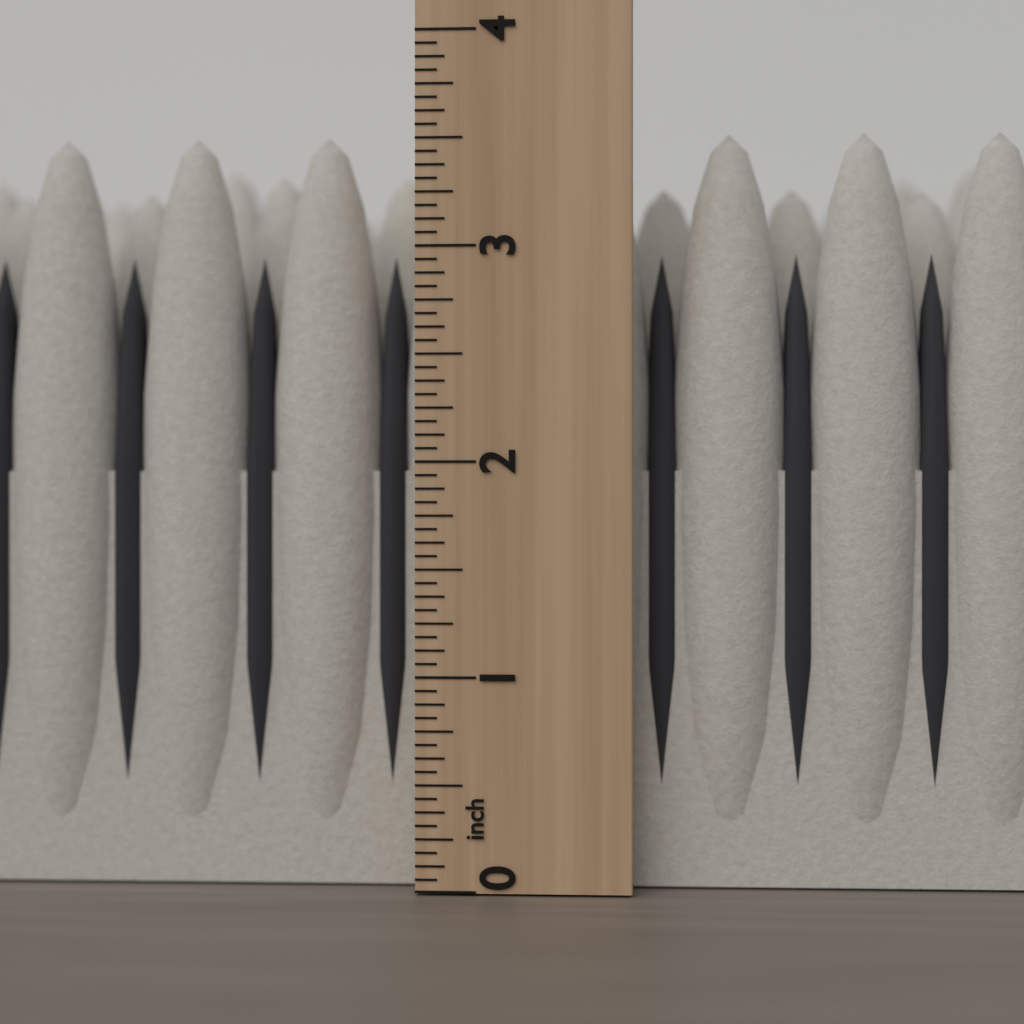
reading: 3.5625 inch
